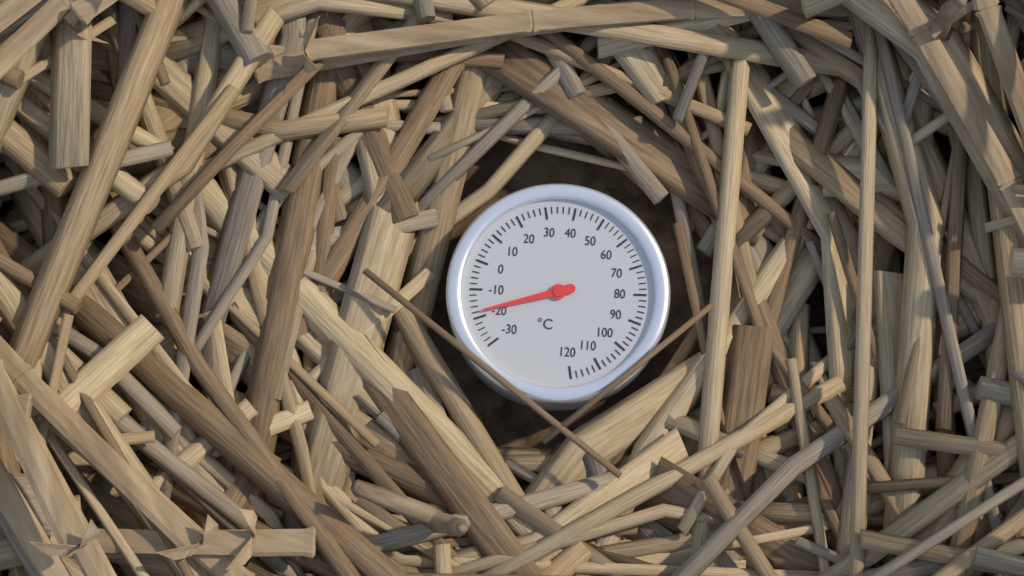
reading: -18 °C
